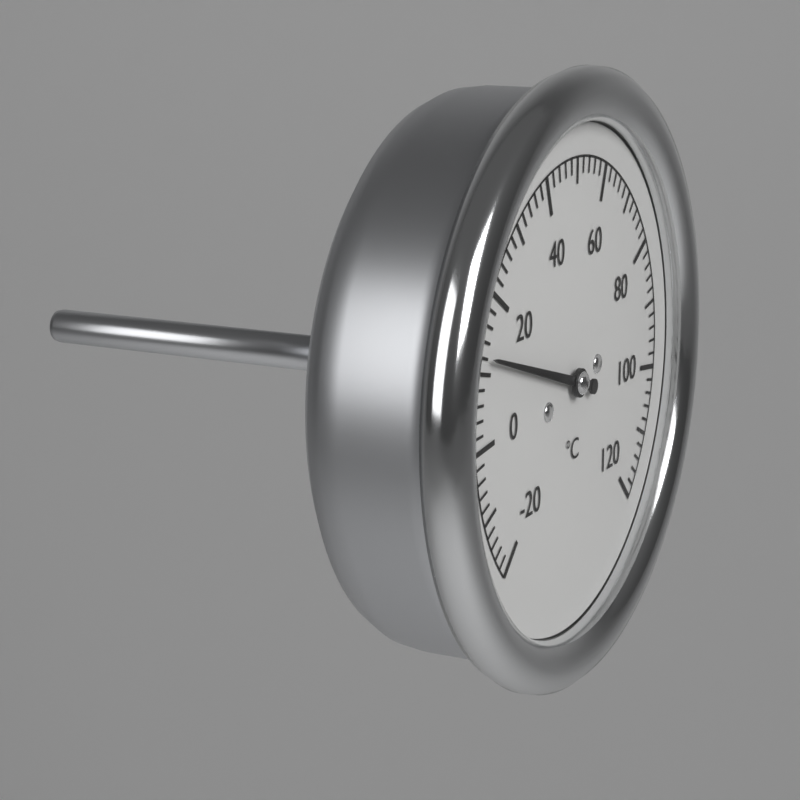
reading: 12 °C
